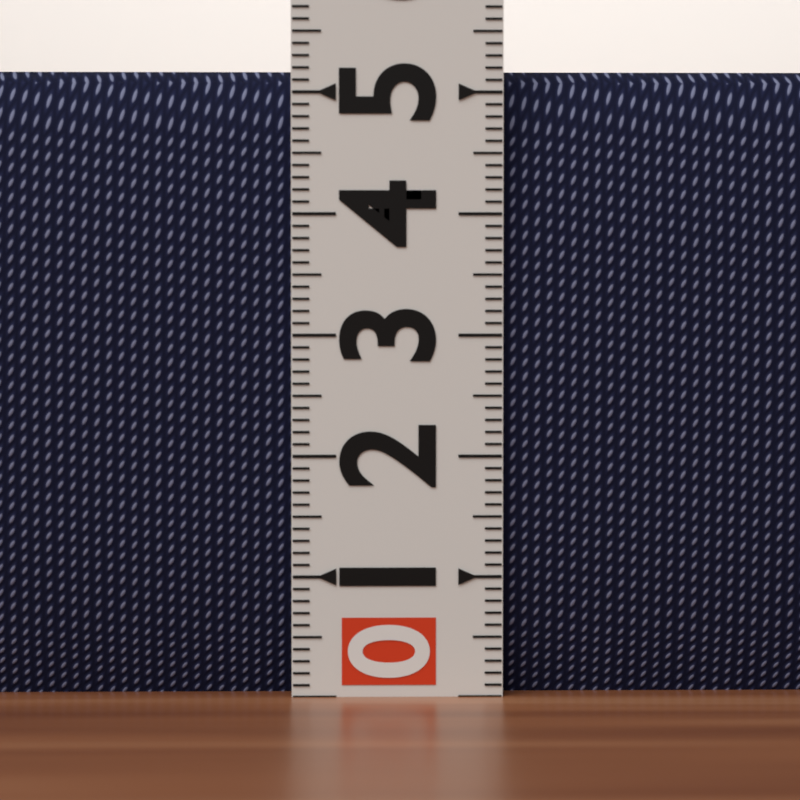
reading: 5.2 (no unit)
